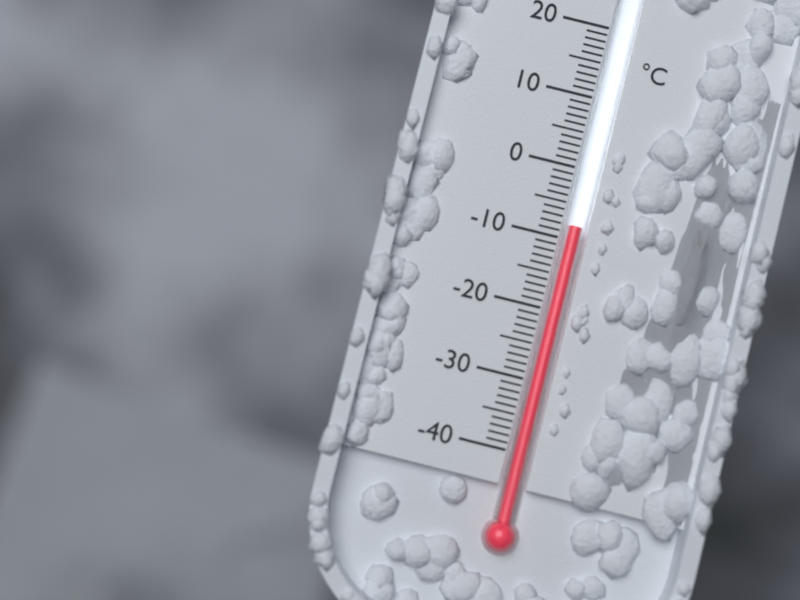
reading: -8 °C
